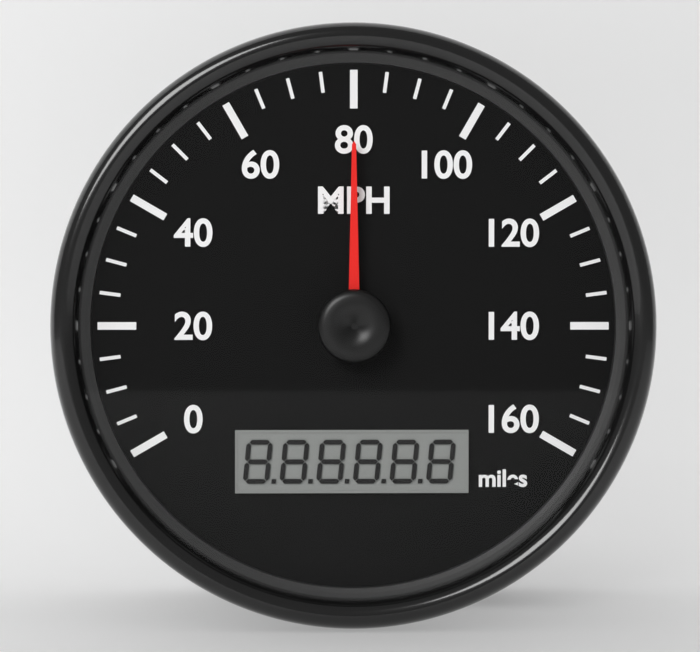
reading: 80 mph
